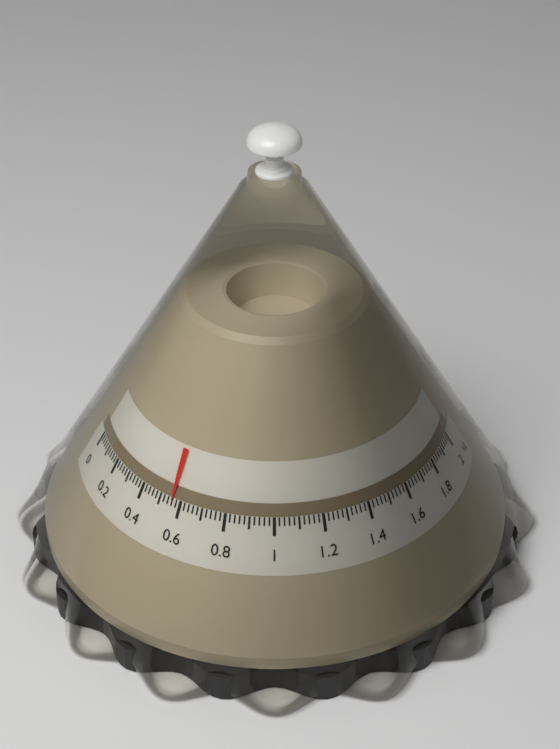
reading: 0.56 kg
